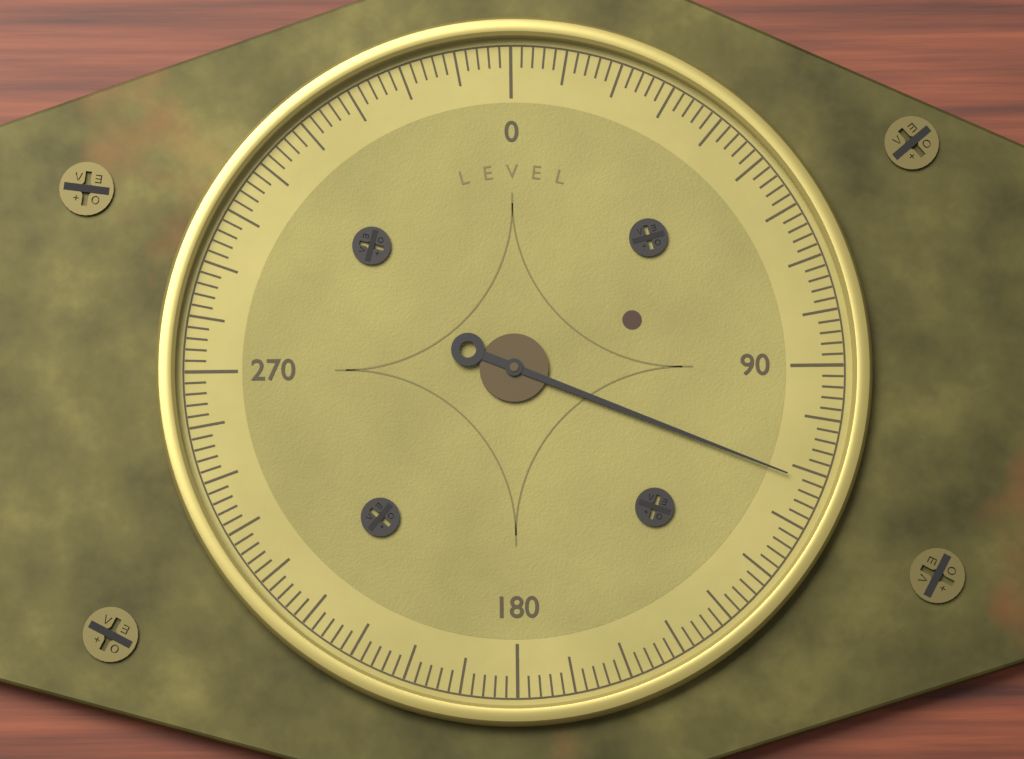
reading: 112 (no unit)
